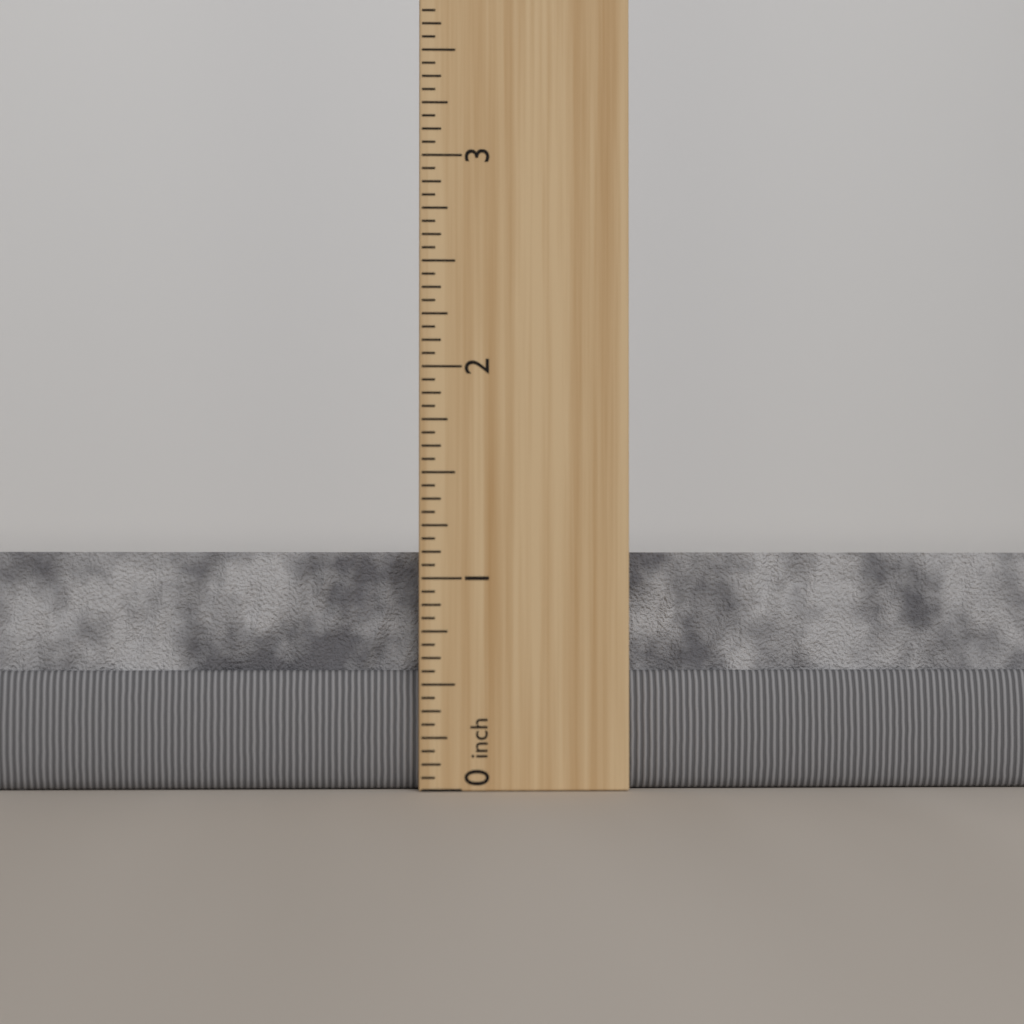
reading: 1.1250 inch
